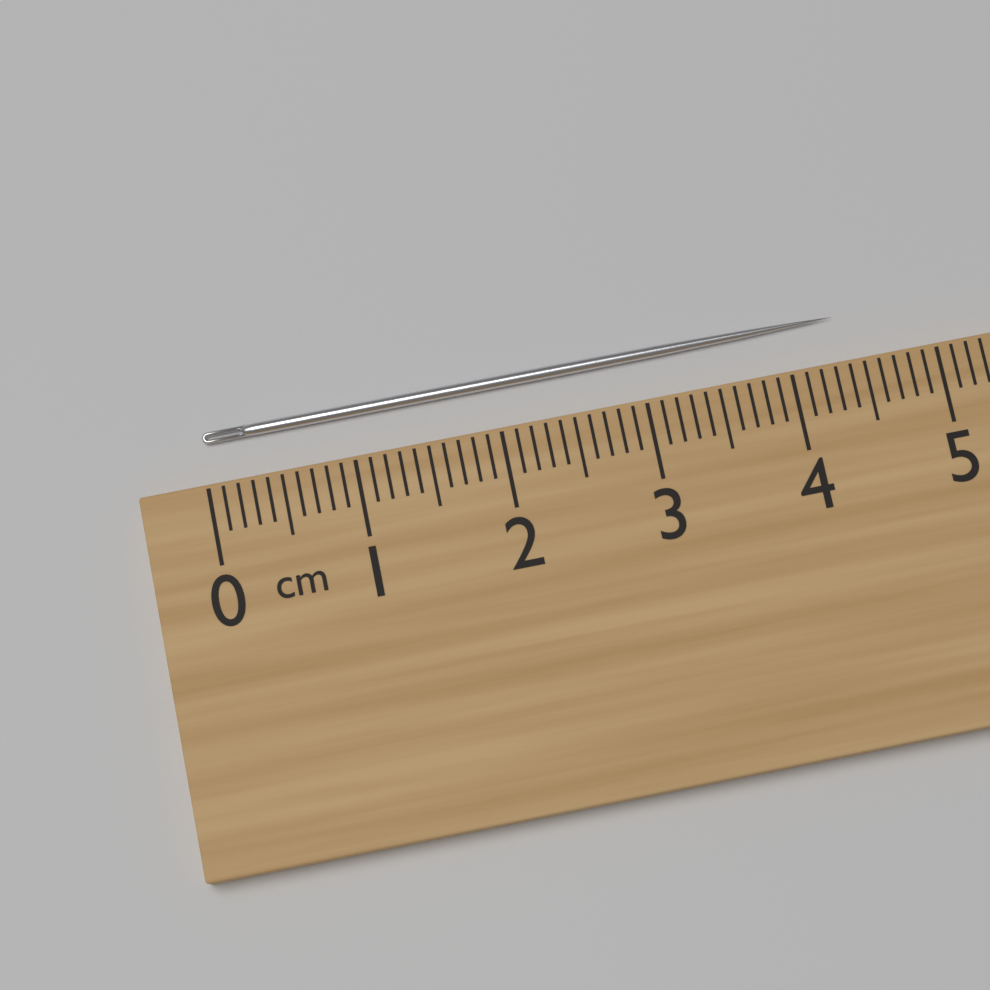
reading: 4.4 cm
